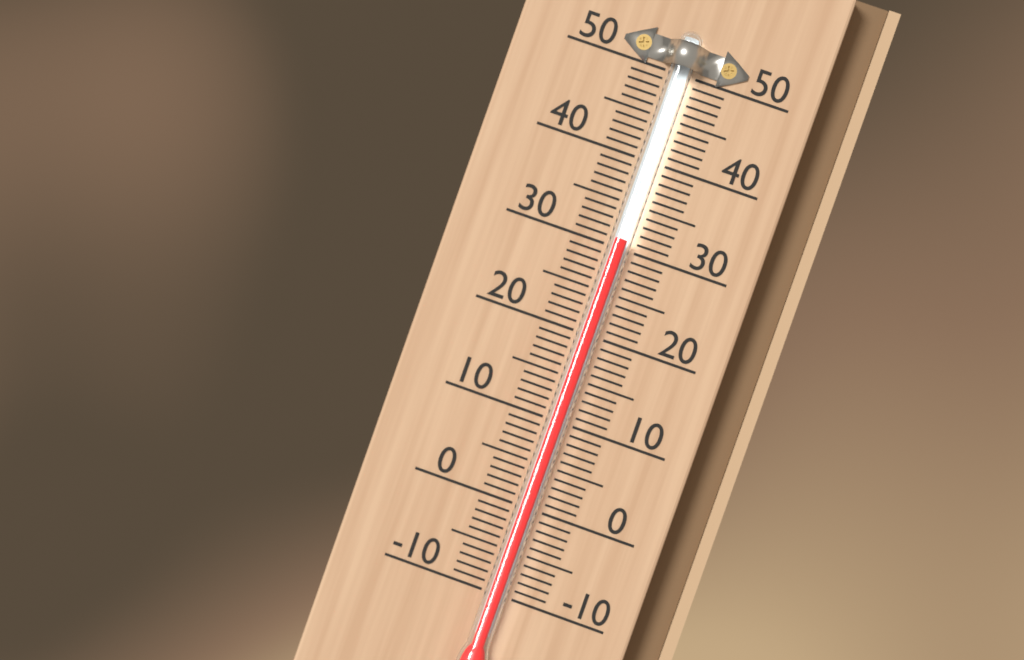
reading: 31 (no unit)
